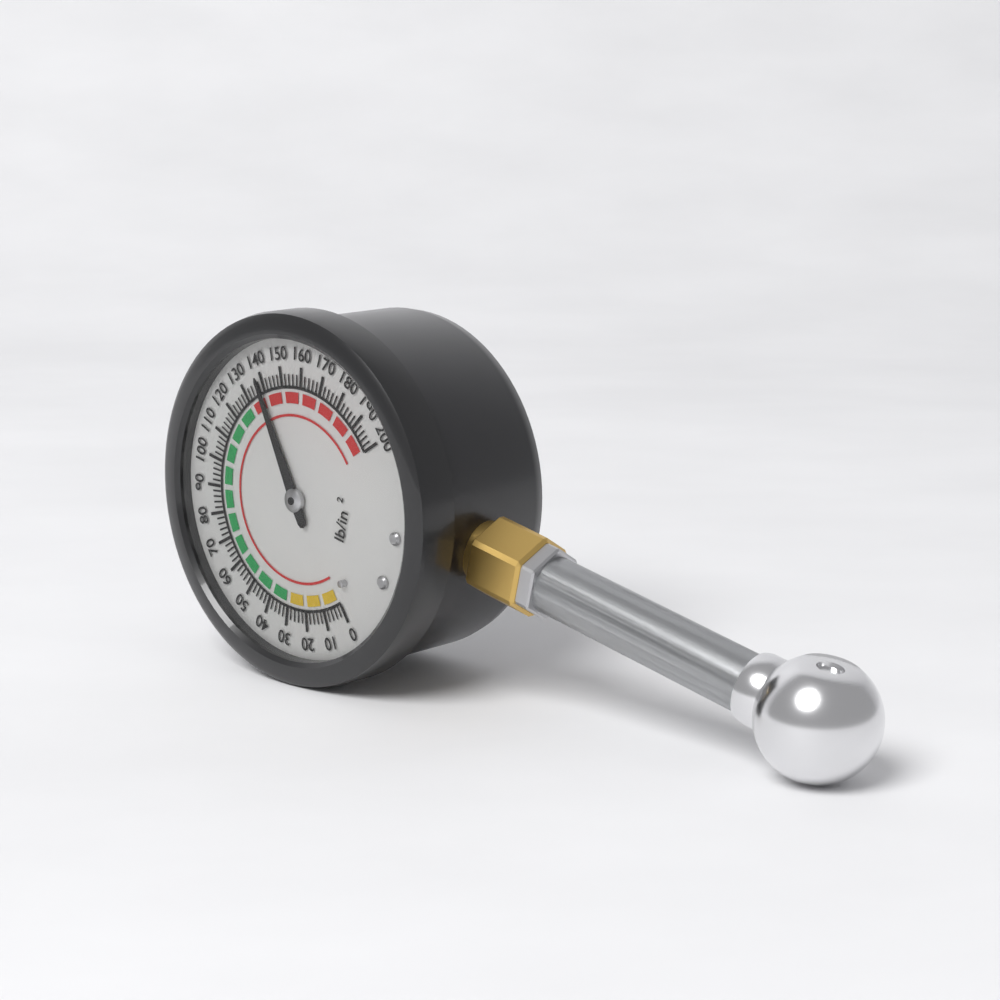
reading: 138 psi
